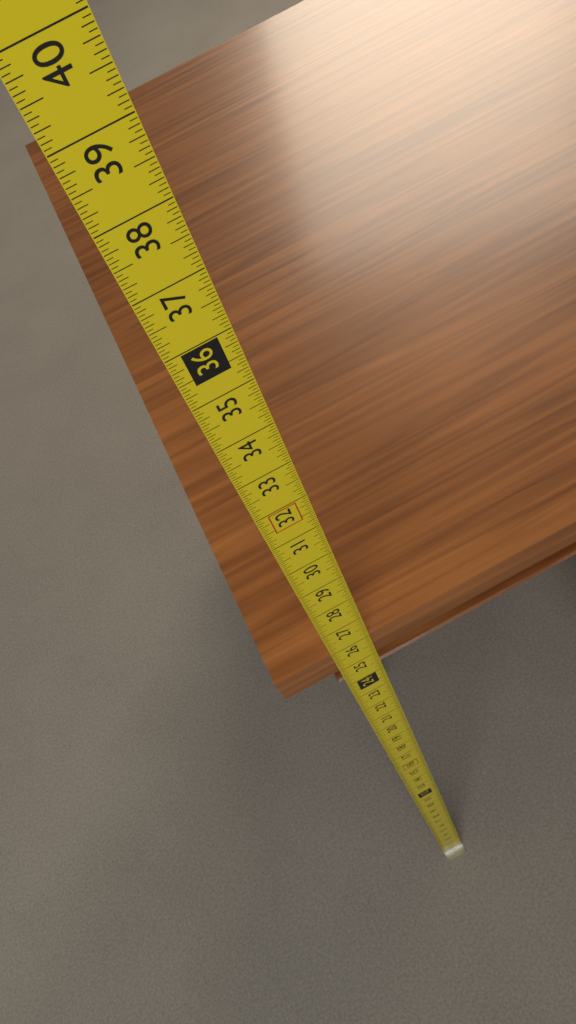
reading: 26.0000 in
